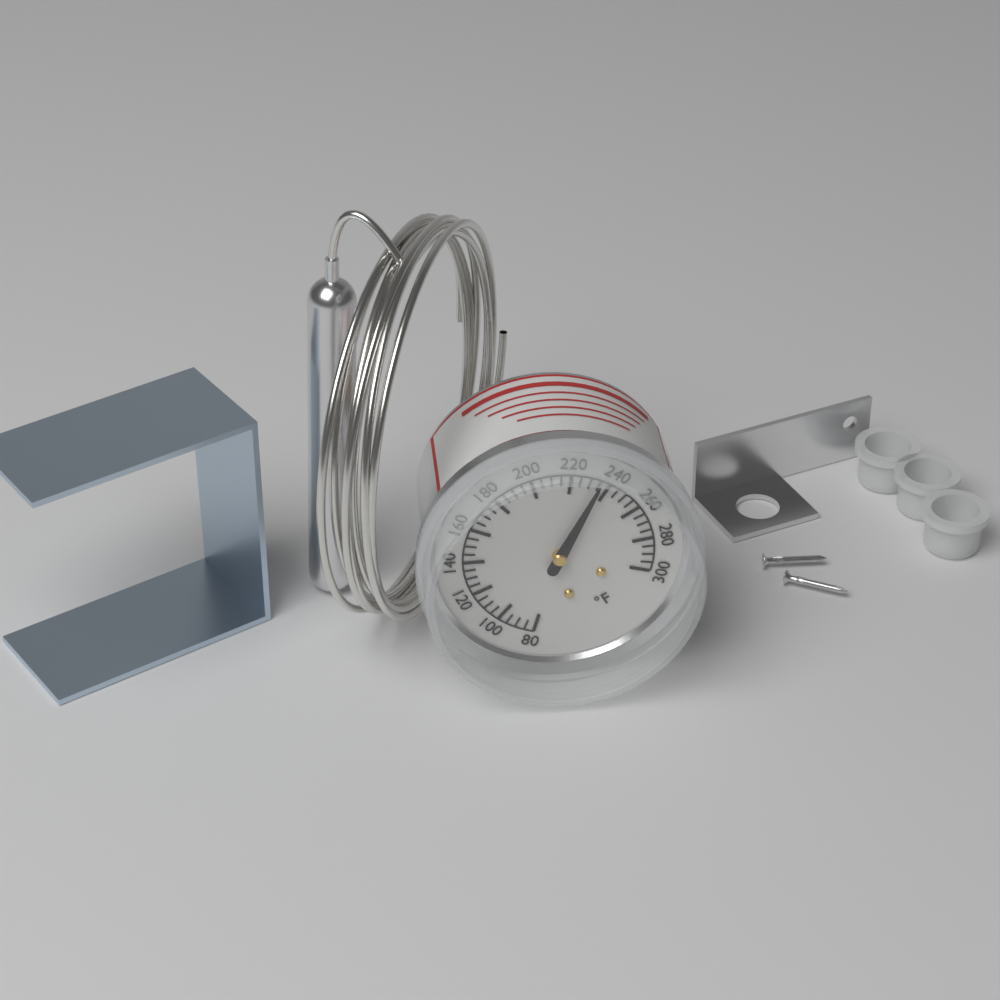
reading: 235 °F
